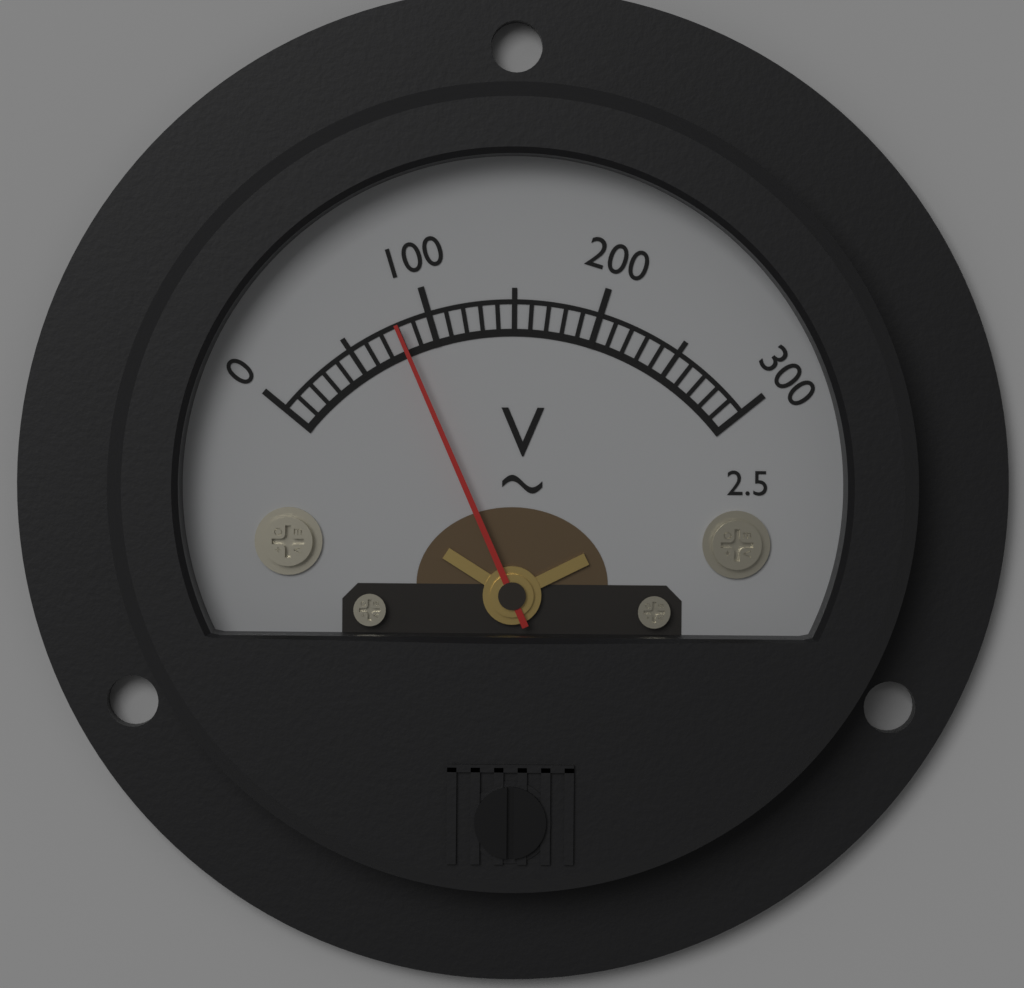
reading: 80 V
